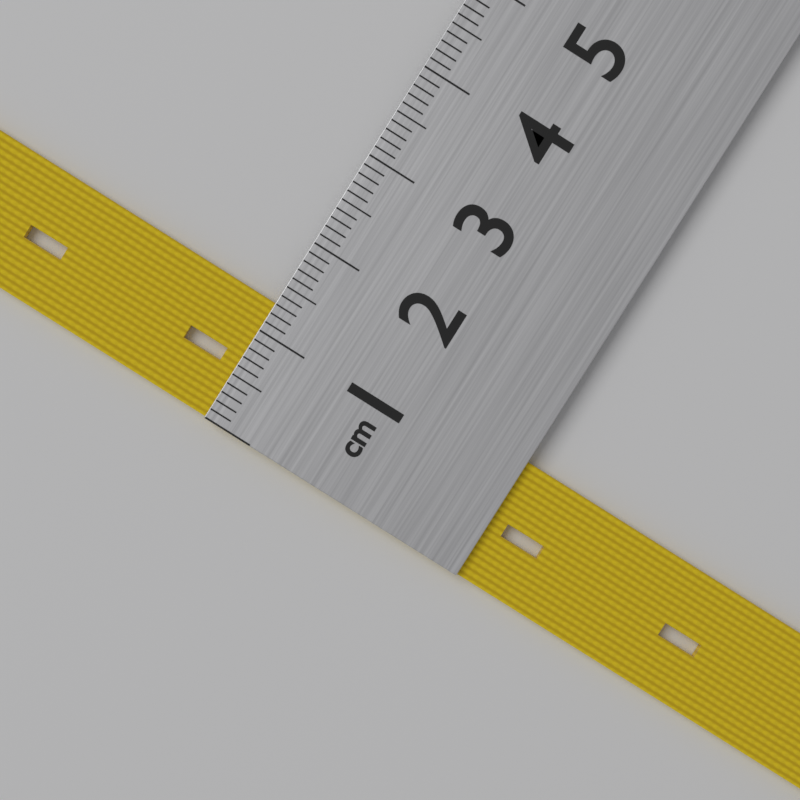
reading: 1.3 cm
